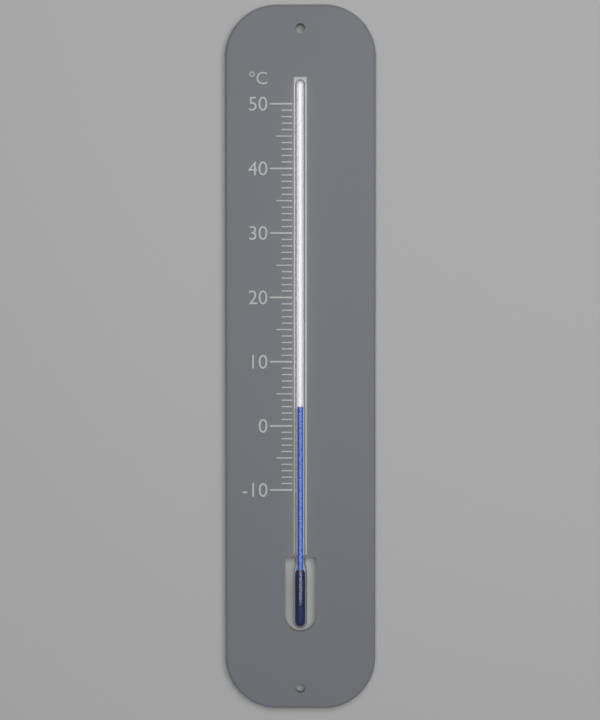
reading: 3 °C
